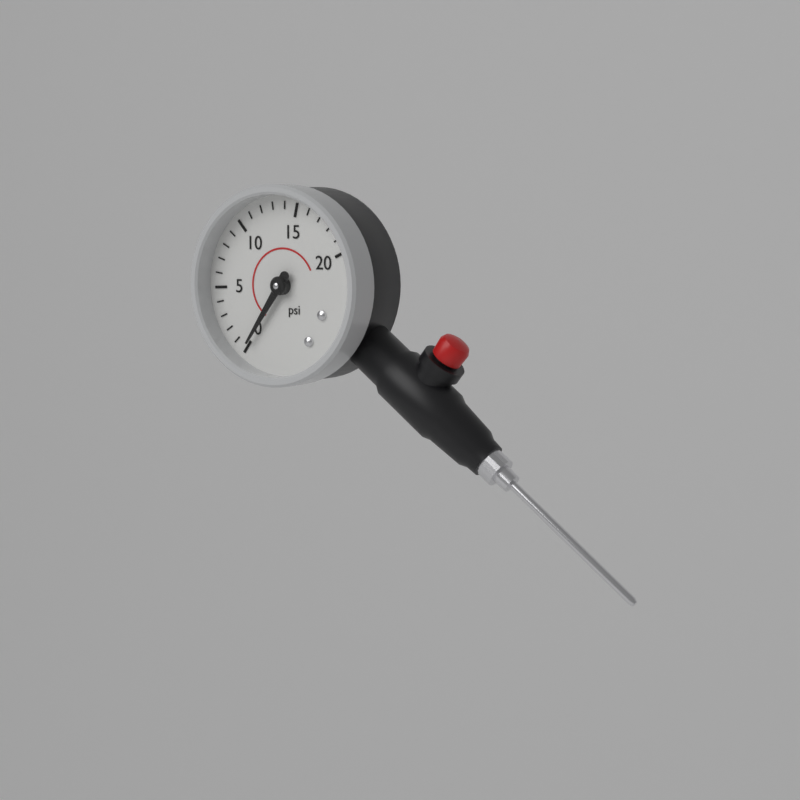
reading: 0 psi
